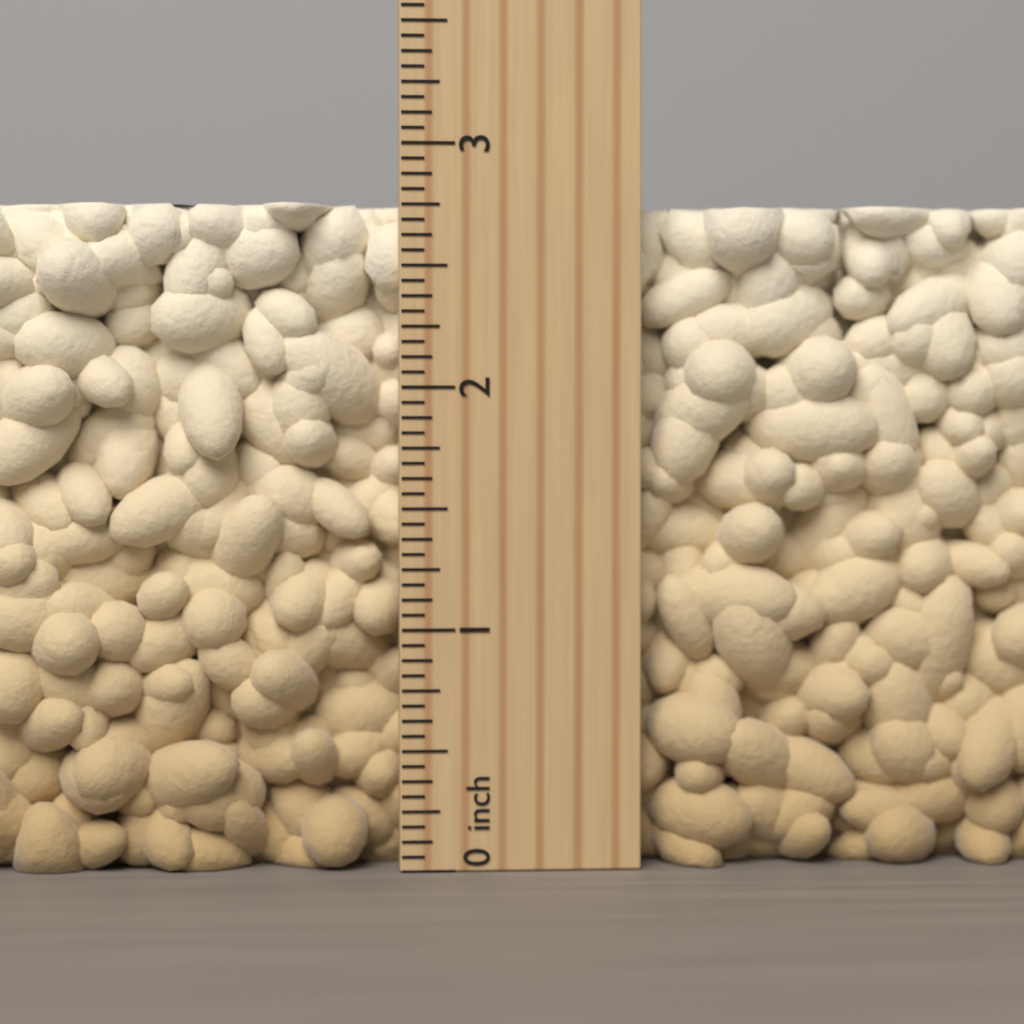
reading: 2.7500 inch
